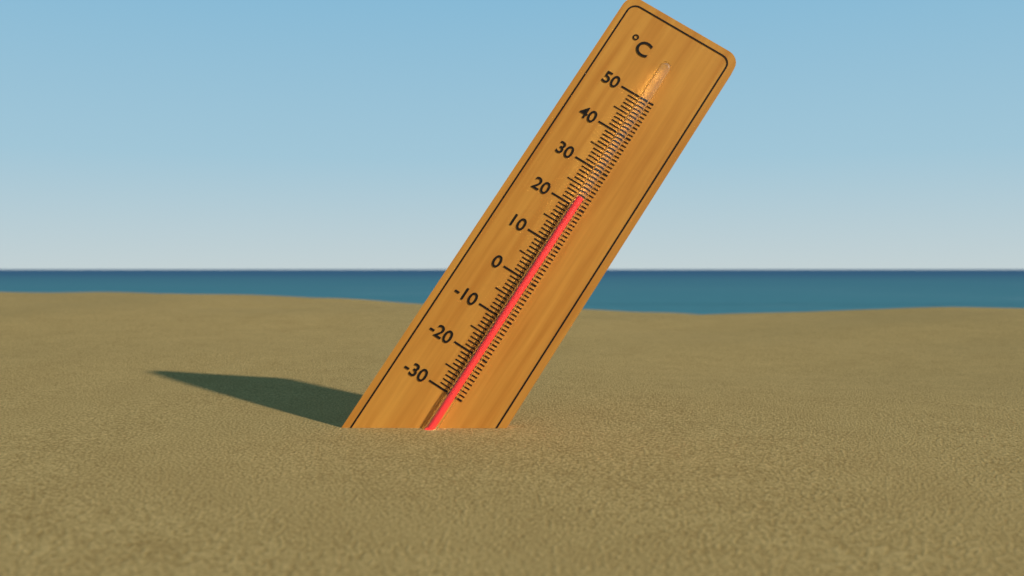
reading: 22 °C
